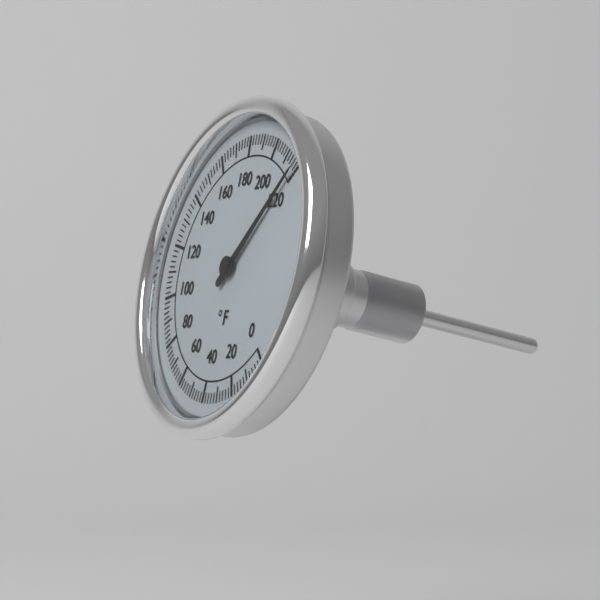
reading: 218 °F
